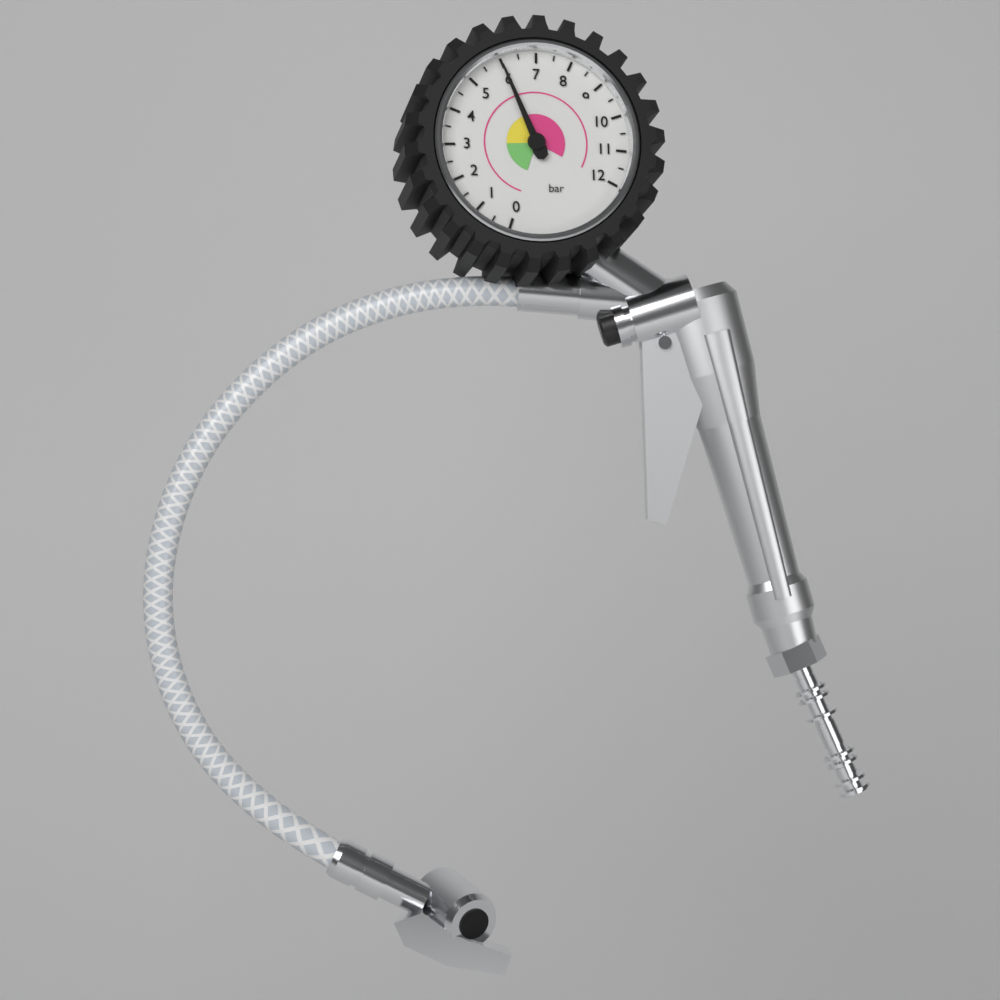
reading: 6.0 bar
